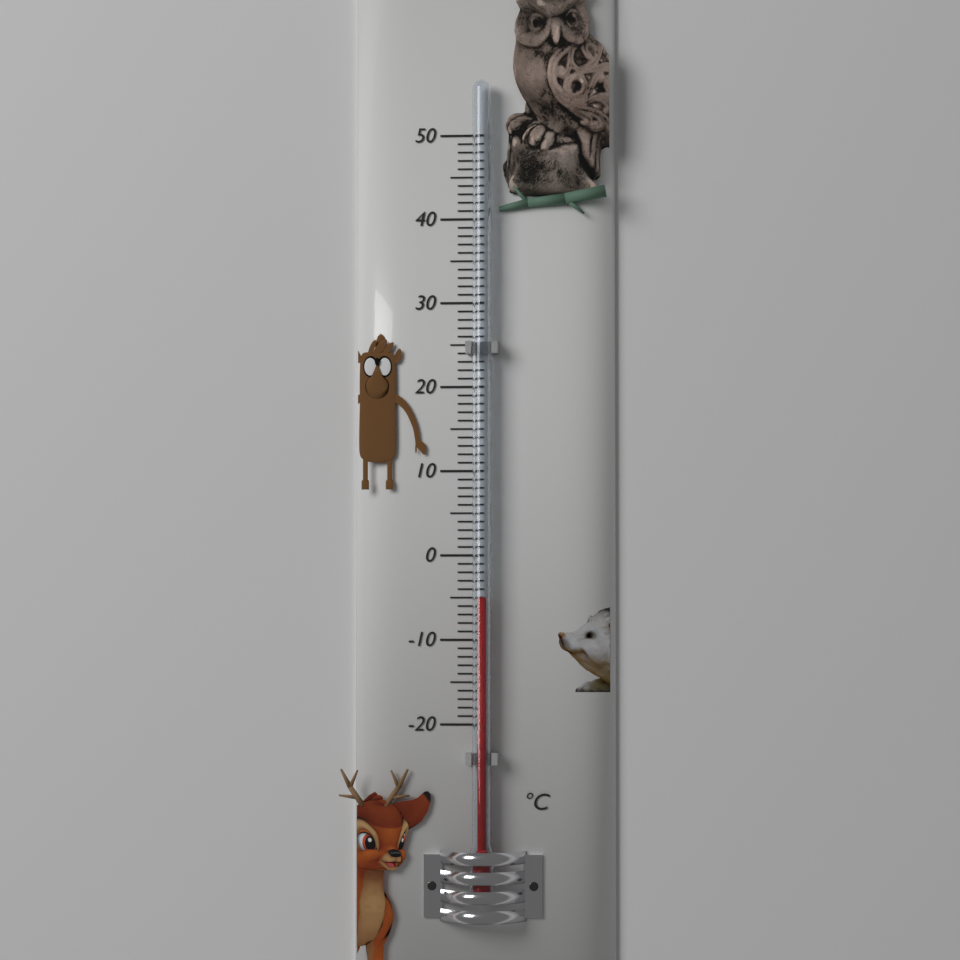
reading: -5 °C
